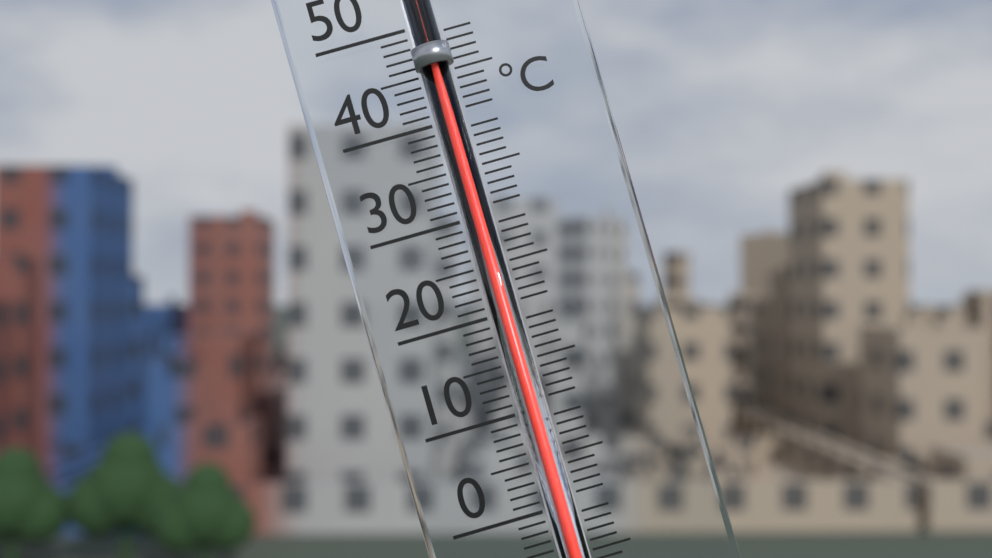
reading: 45 °C
